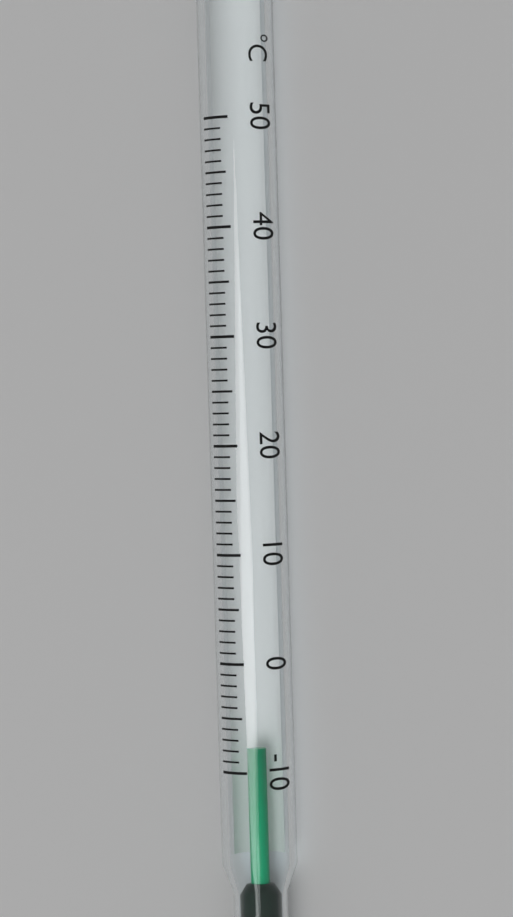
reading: -8 °C
